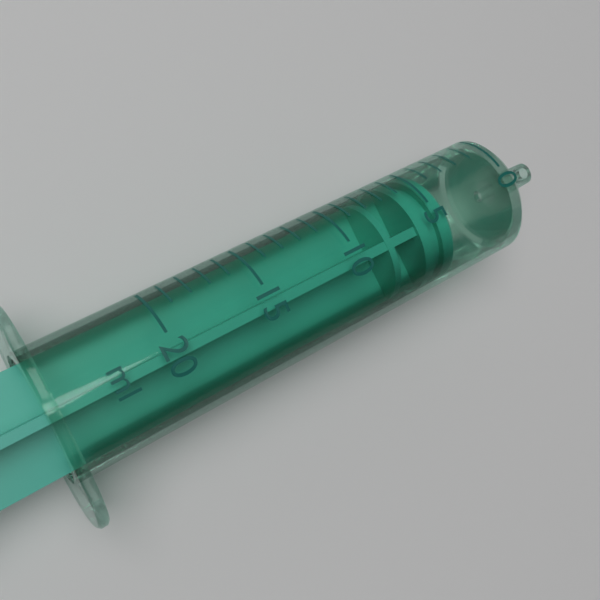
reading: 4 ml
